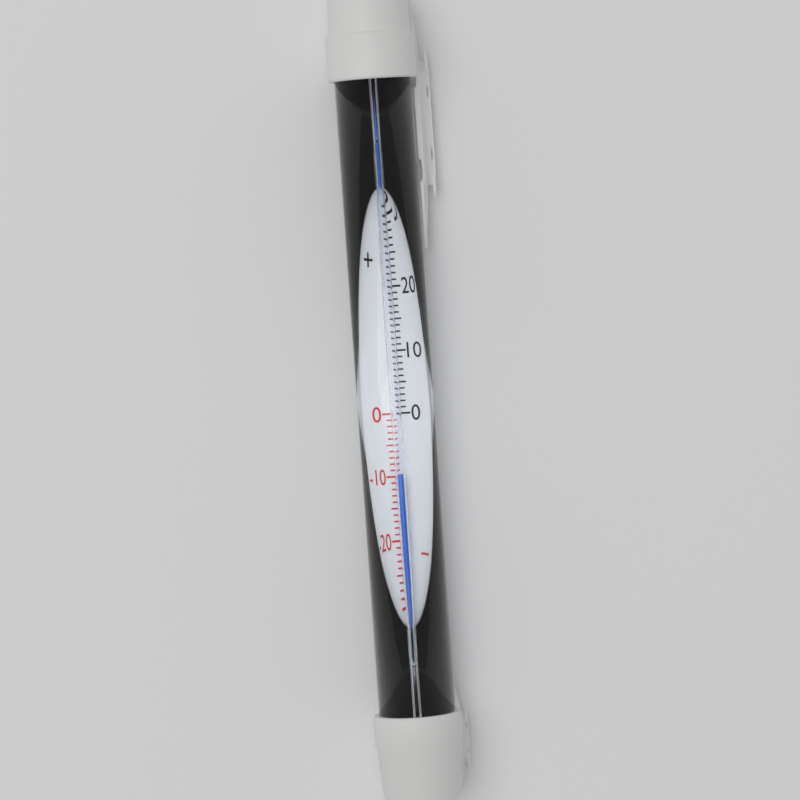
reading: -10 °C
